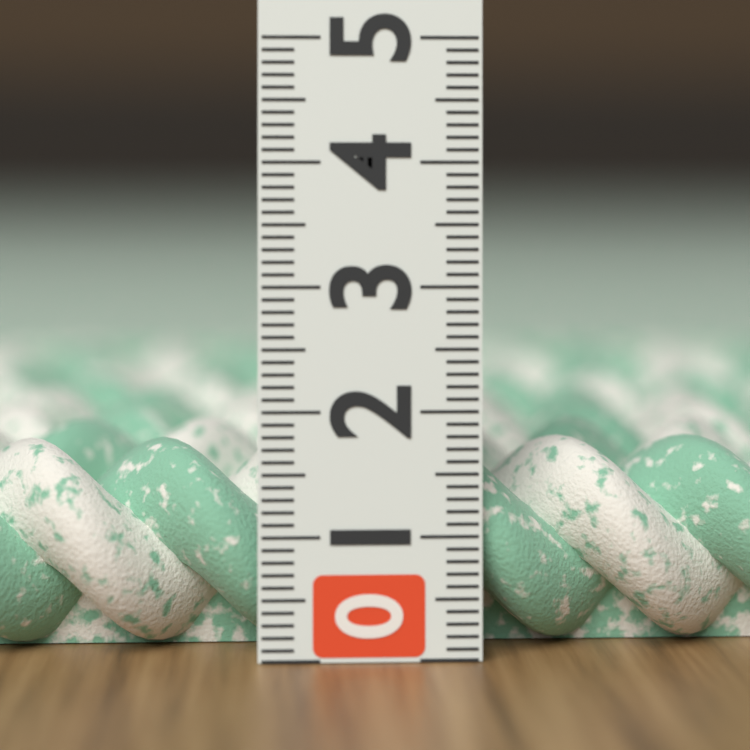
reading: 1.7 (no unit)
